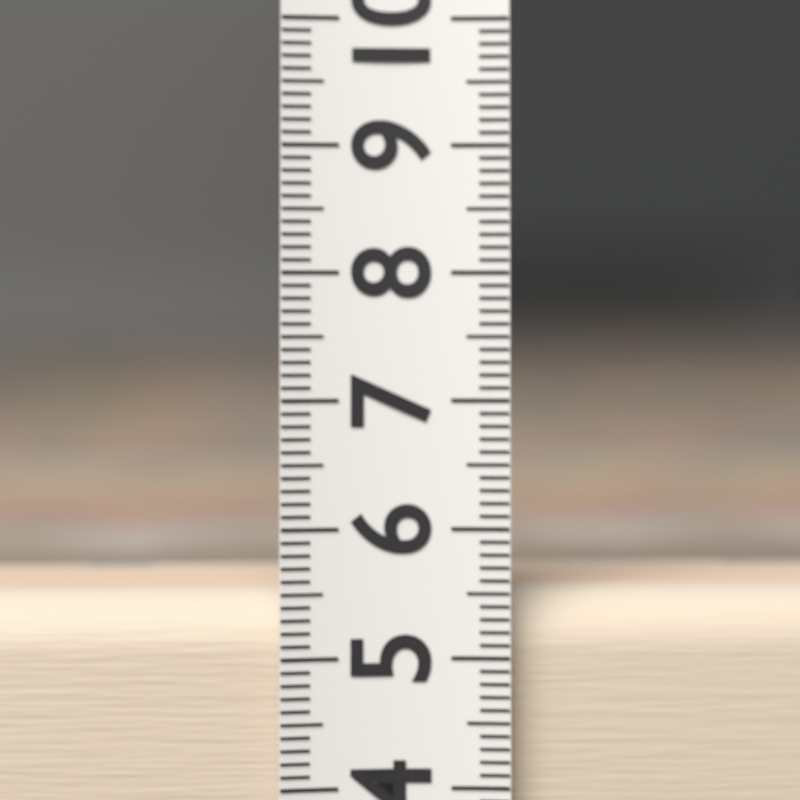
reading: 5.5 (no unit)
